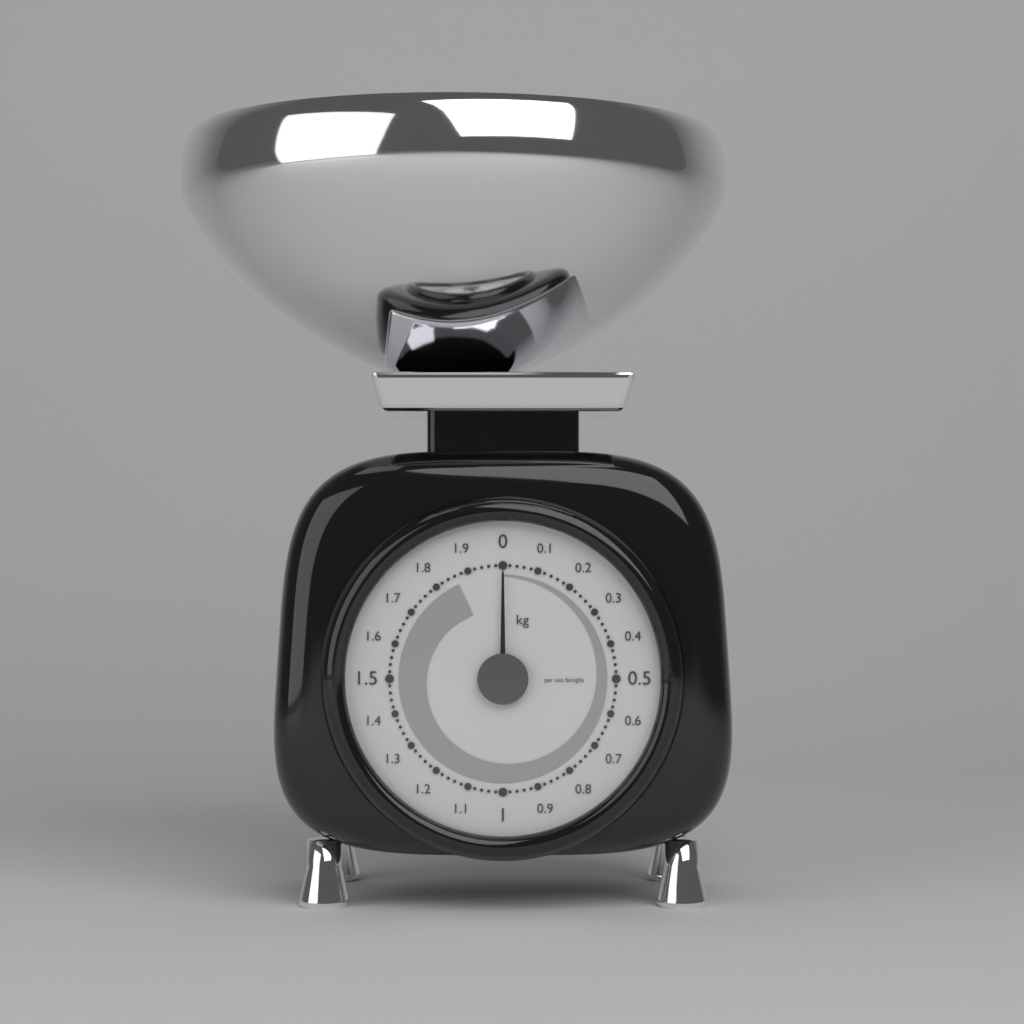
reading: 0.00 kg
